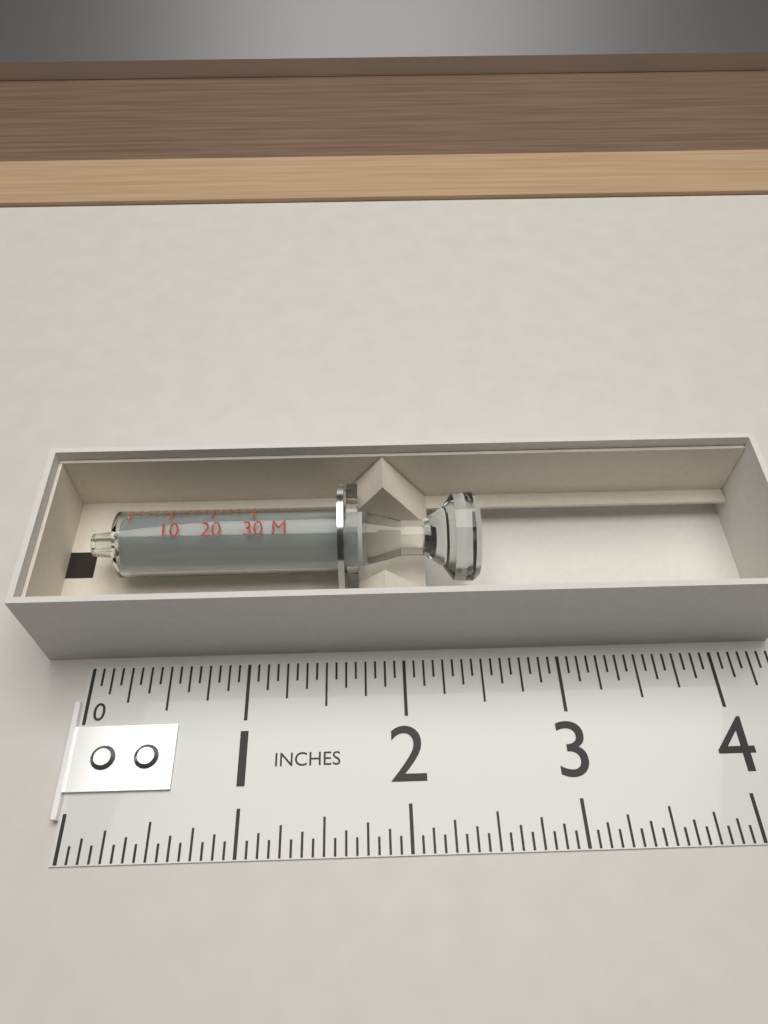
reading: 2.5000 in
